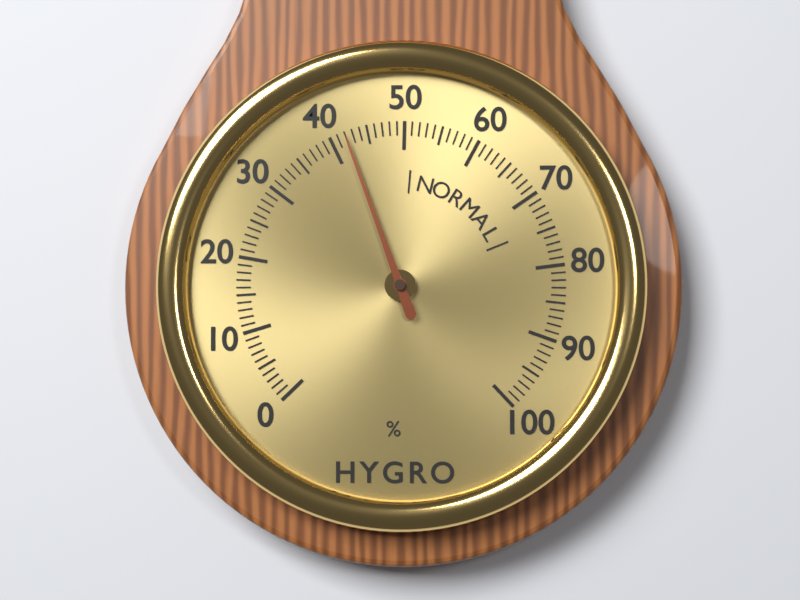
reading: 42 %
